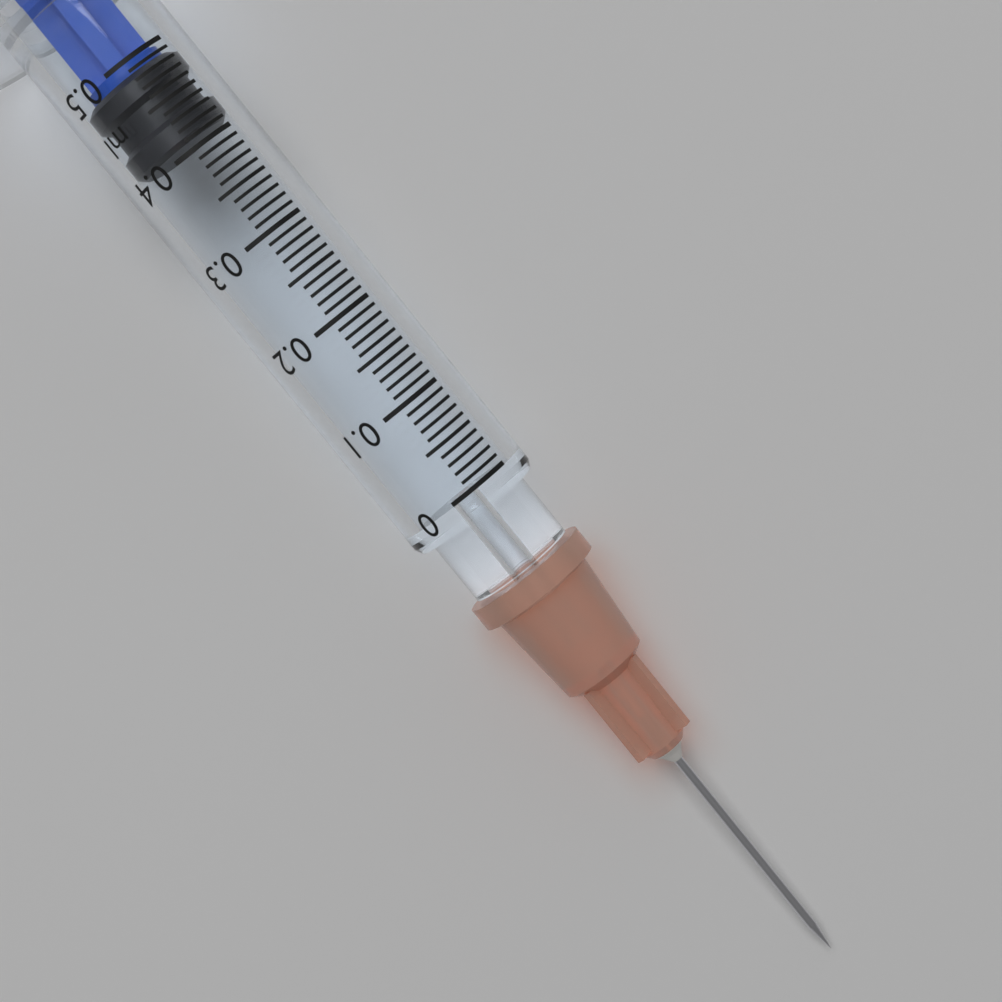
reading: 0.41 ml
